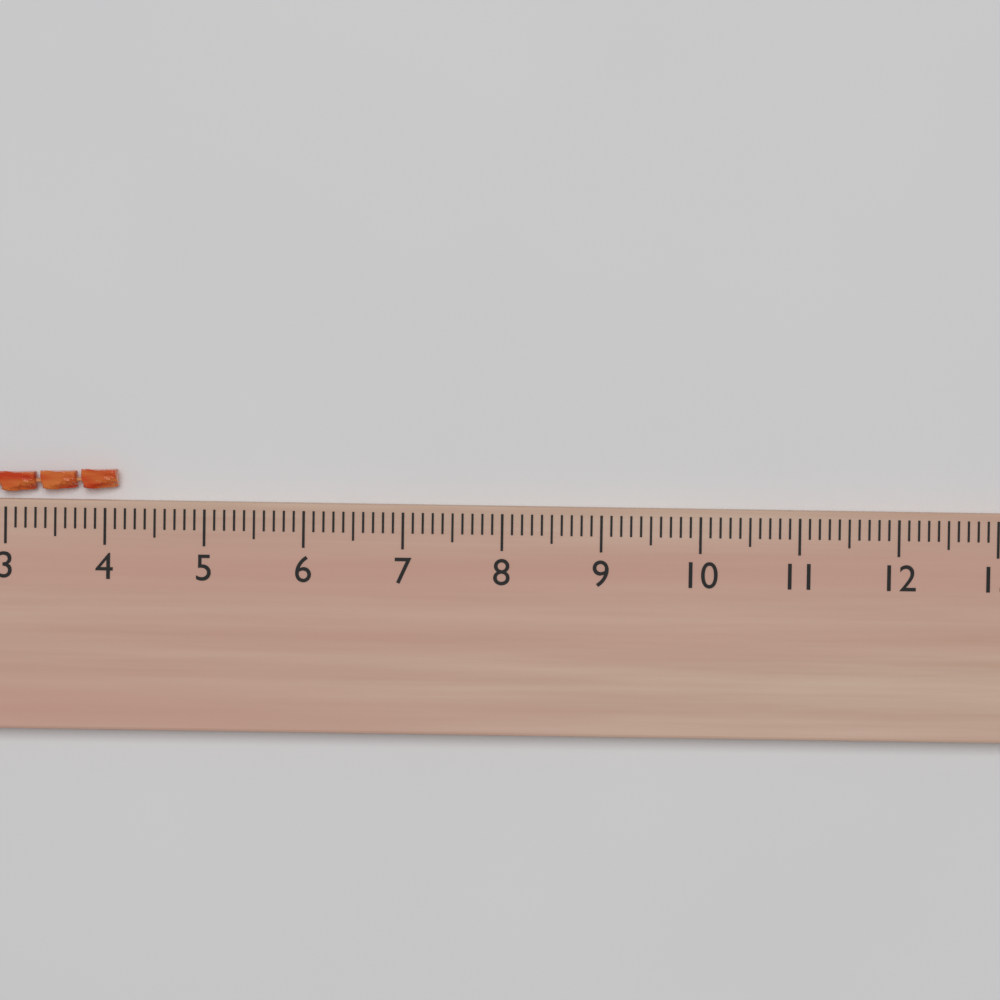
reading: 4.1 (no unit)
